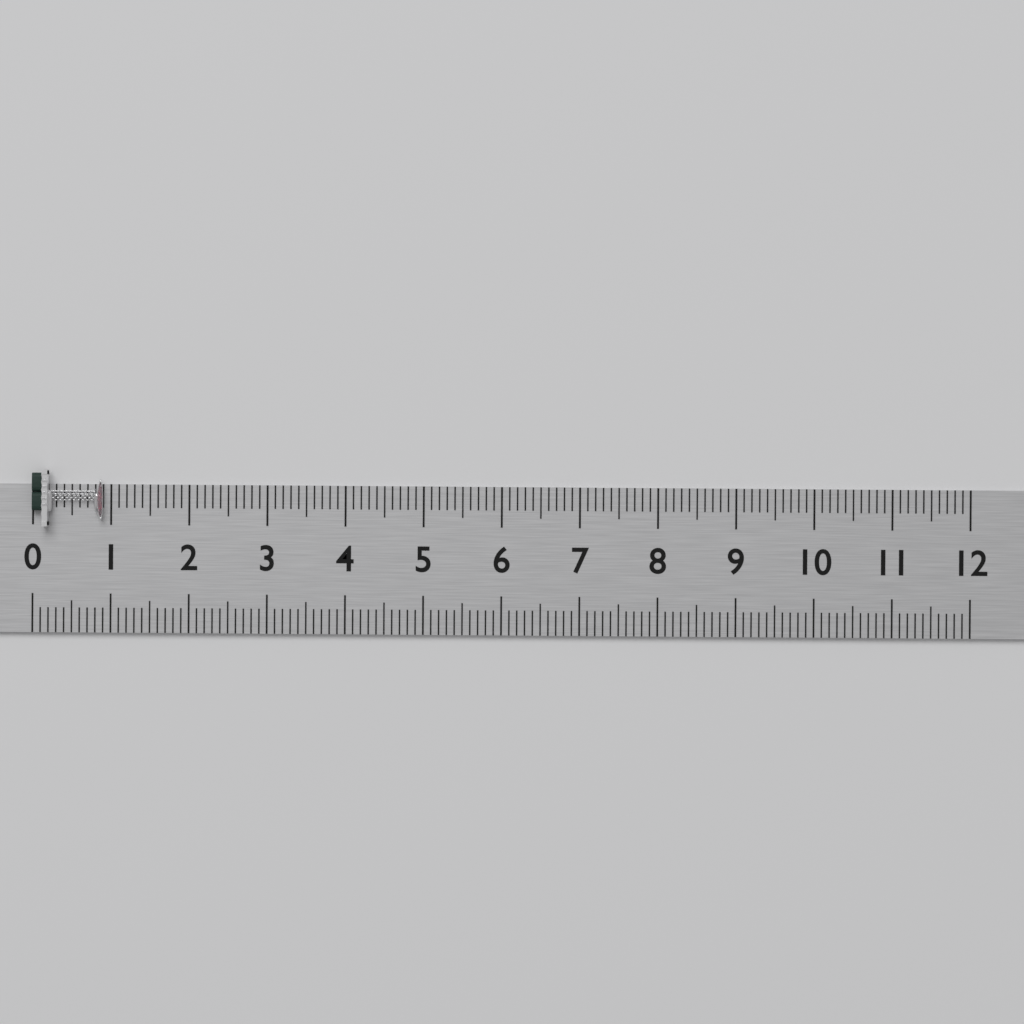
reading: 0.9 (no unit)
